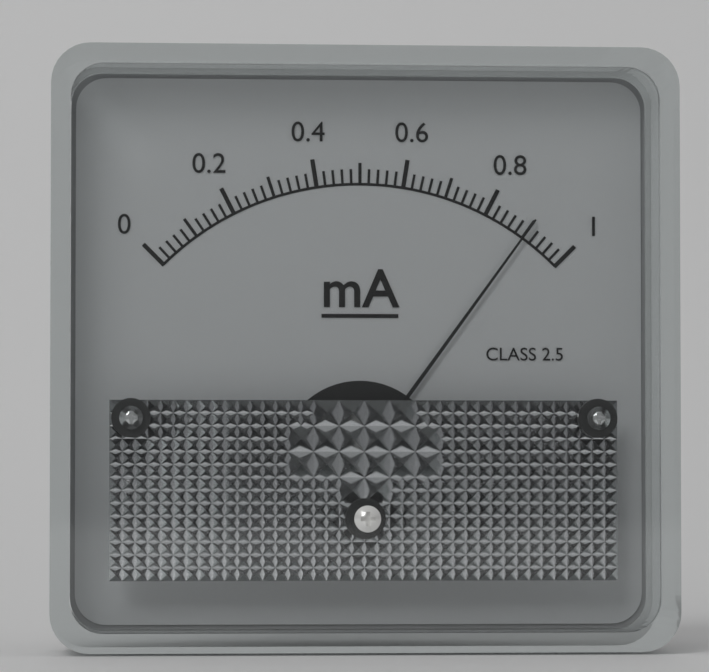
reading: 0.90 mA
